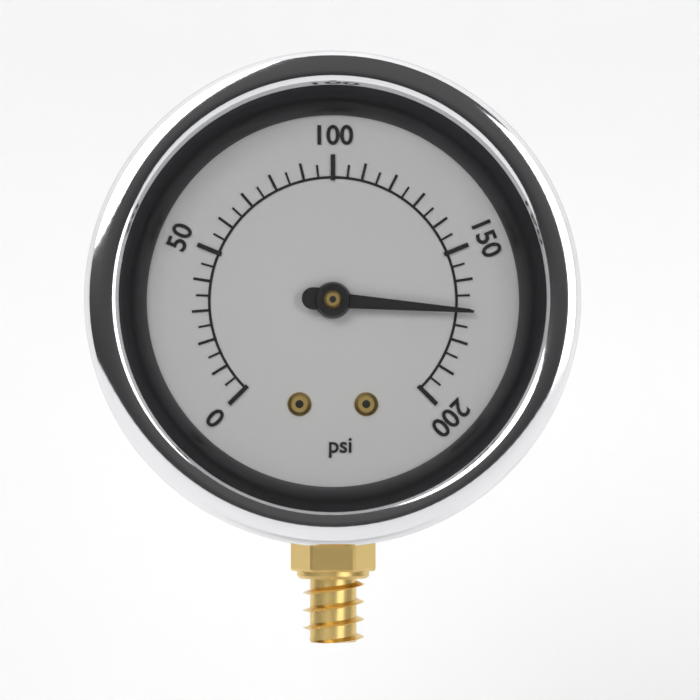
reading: 170 psi
